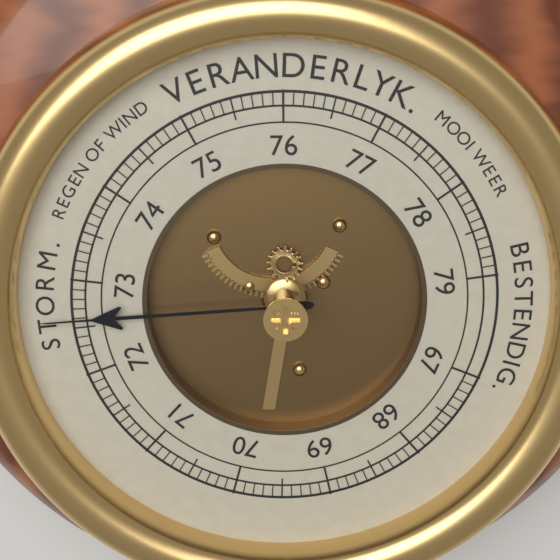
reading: 72.6 (no unit)
